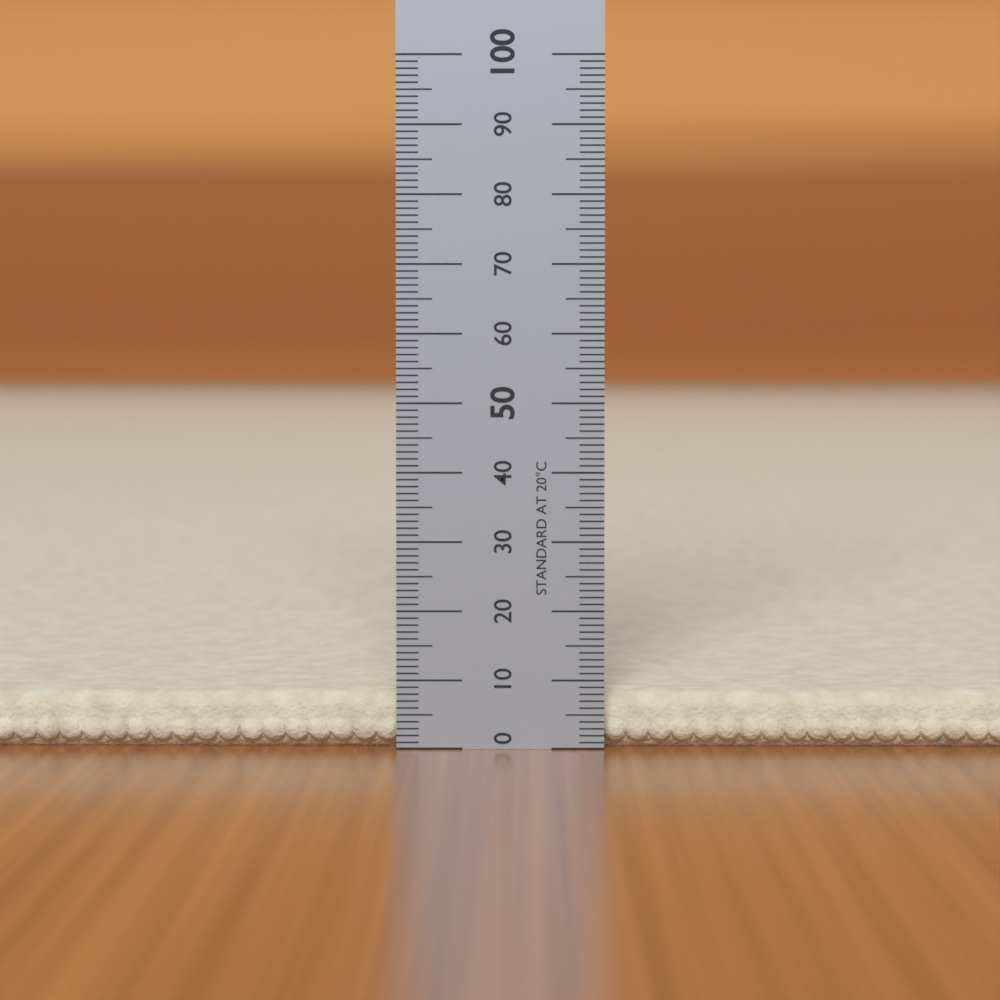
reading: 8 (no unit)
